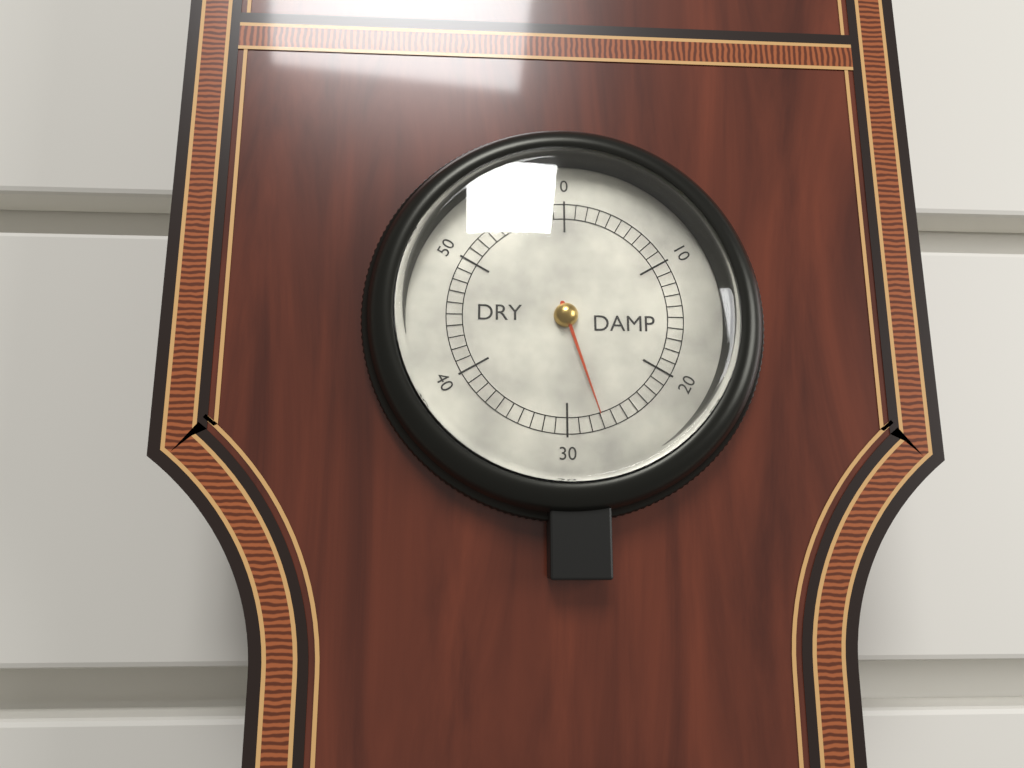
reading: 27 (no unit)
